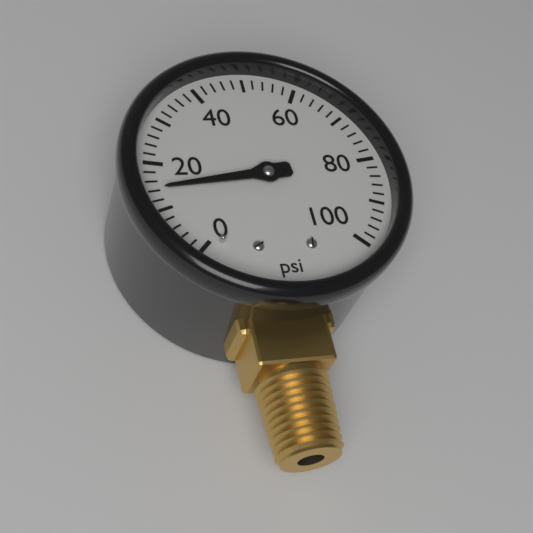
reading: 14 psi
